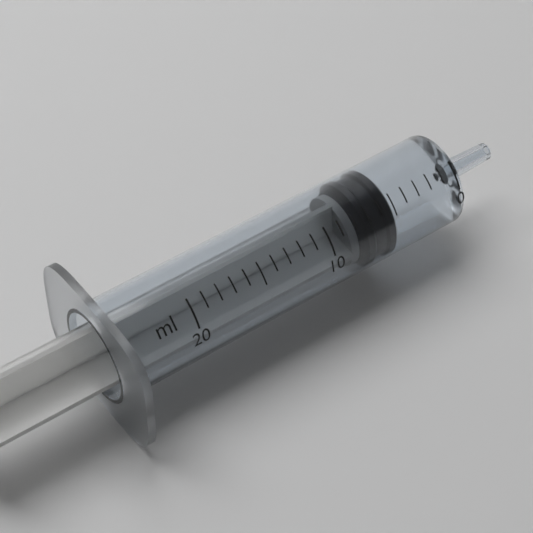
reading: 5 ml
